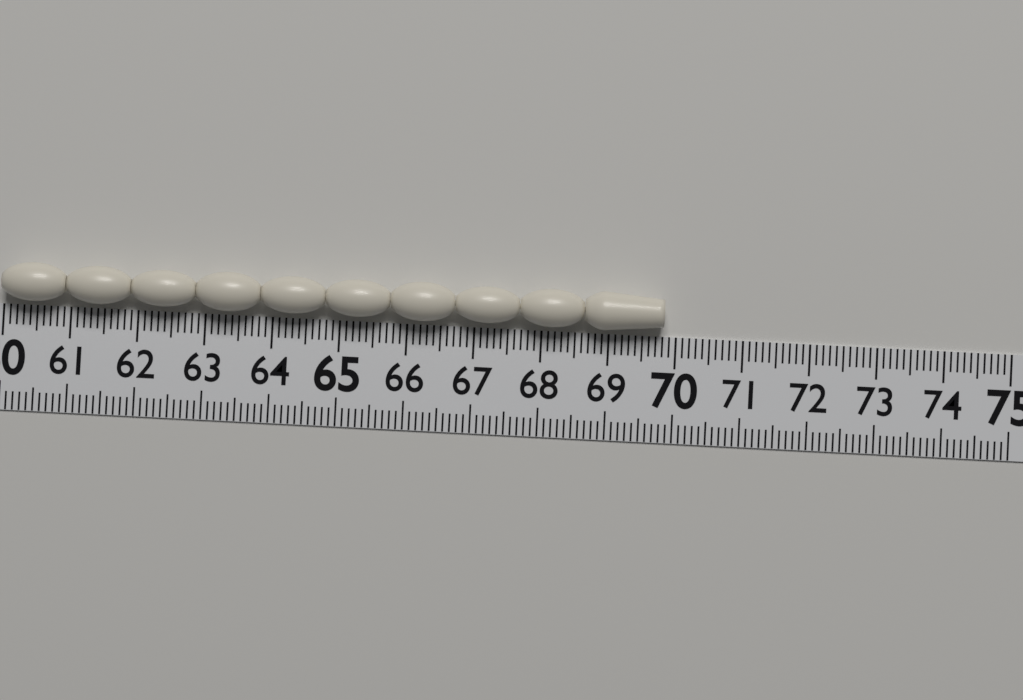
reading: 69.8 (no unit)
